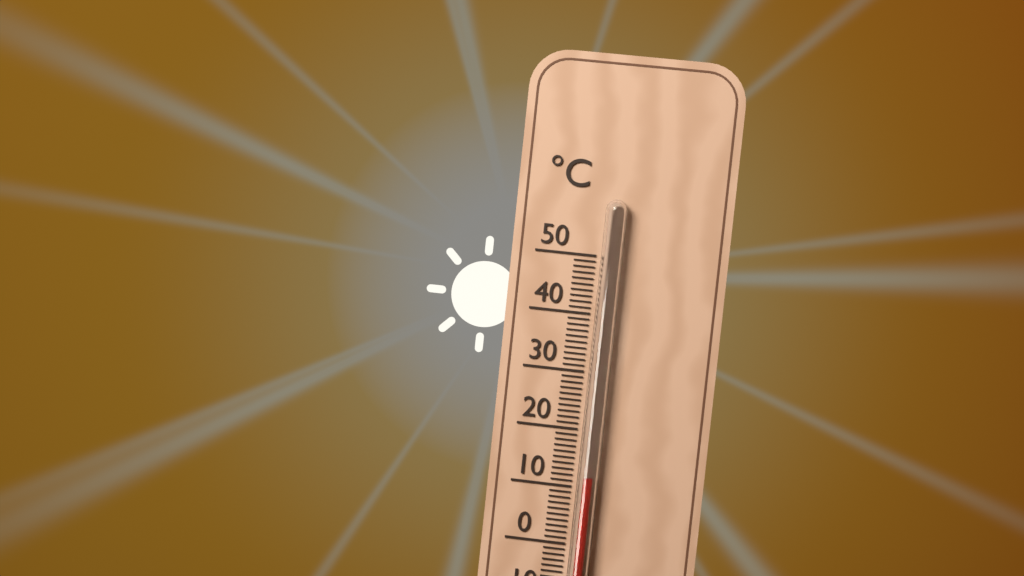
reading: 12 °C
